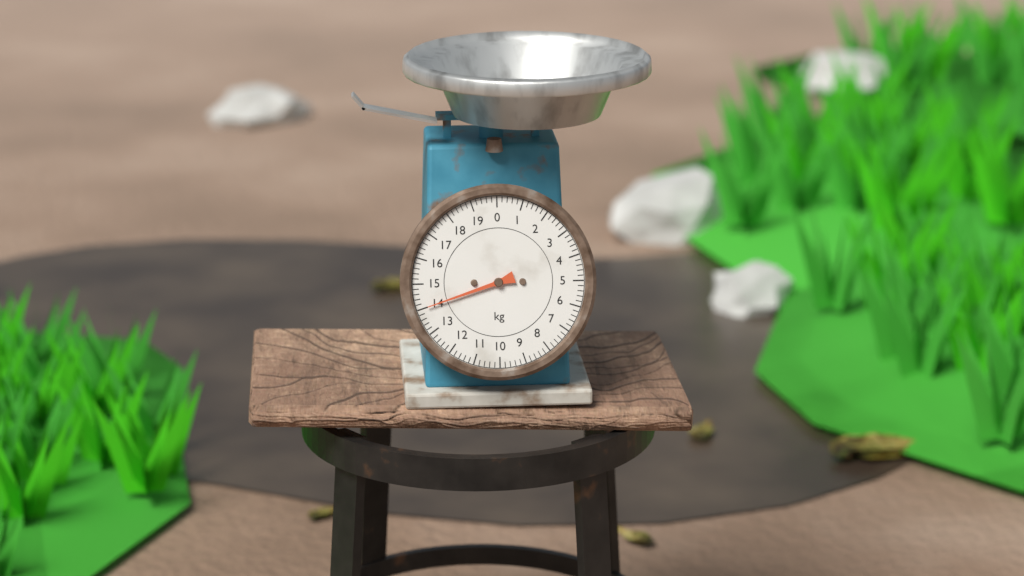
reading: 14.0 kg
